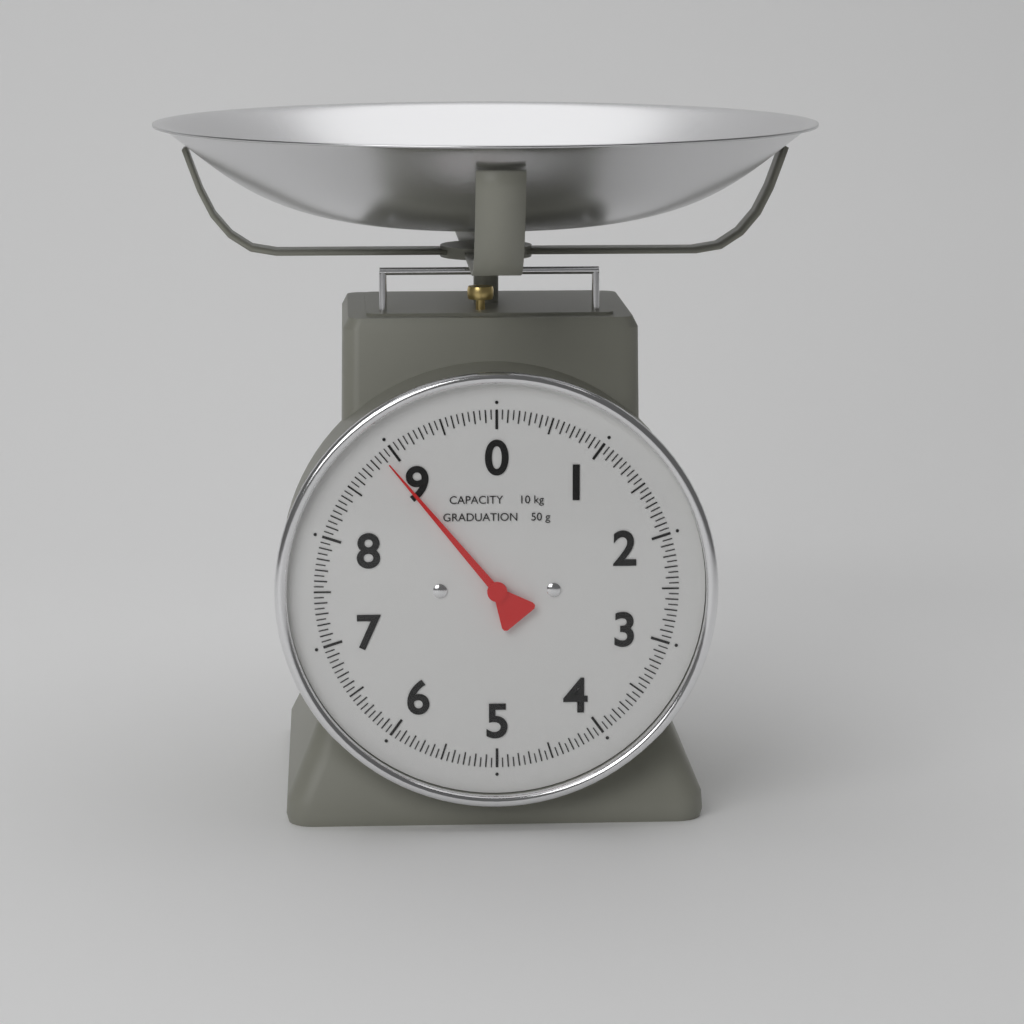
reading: 8.90 kg
